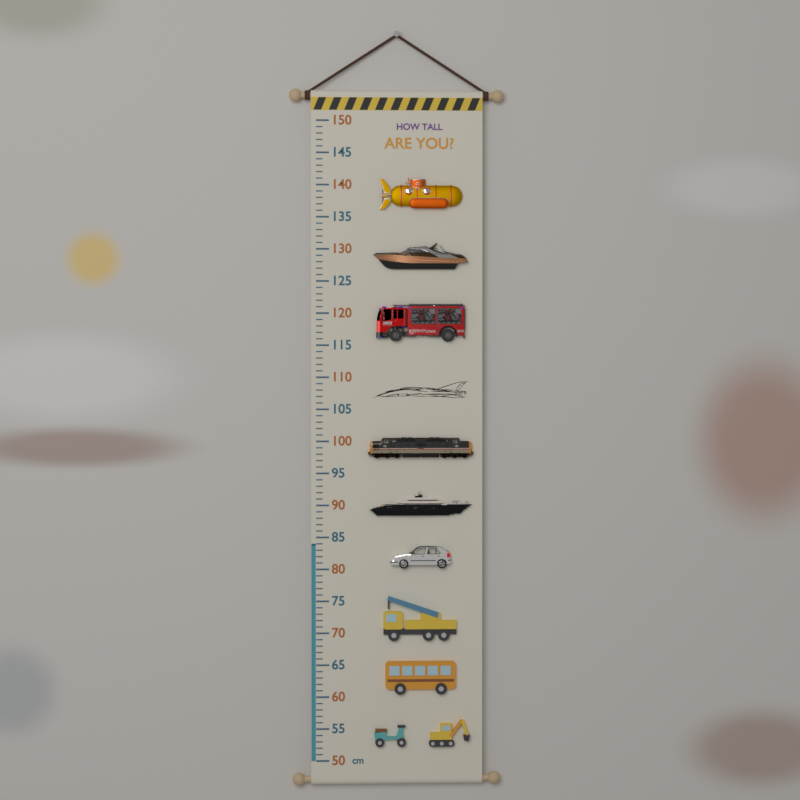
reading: 84 cm
